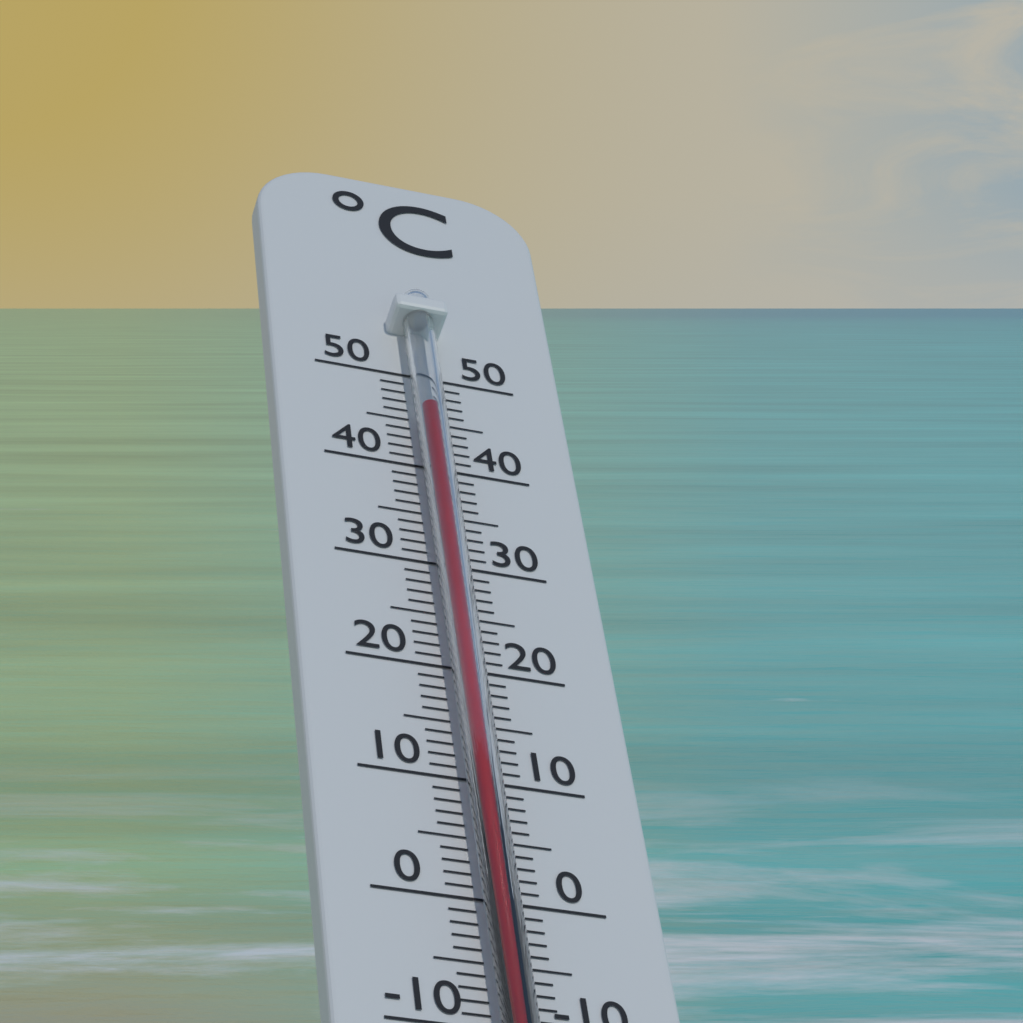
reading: 45 °C
